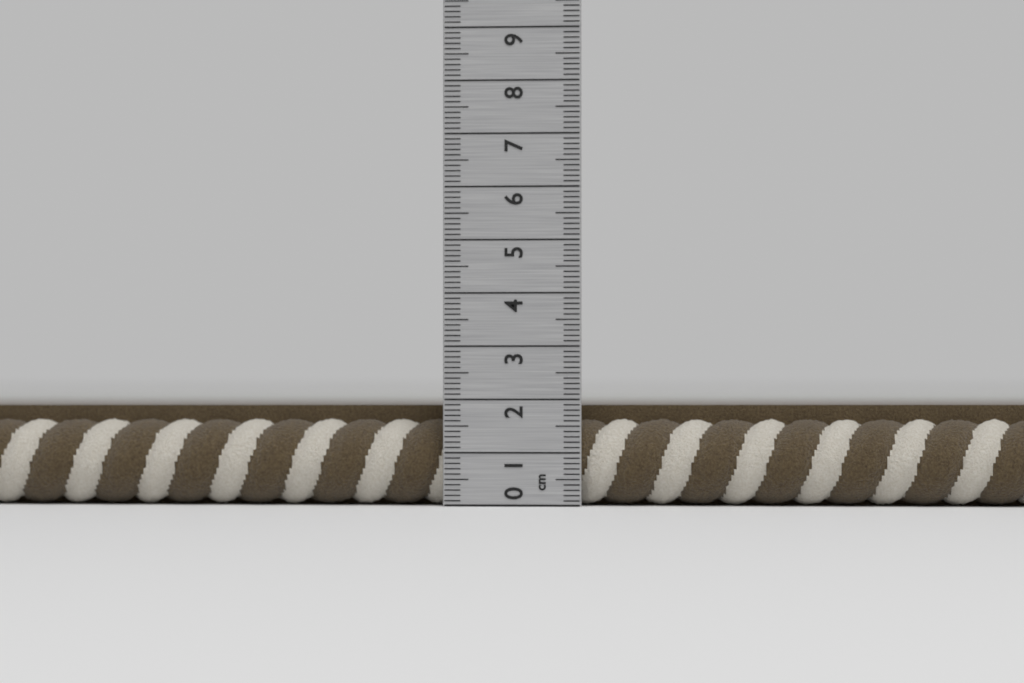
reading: 1.9 cm
